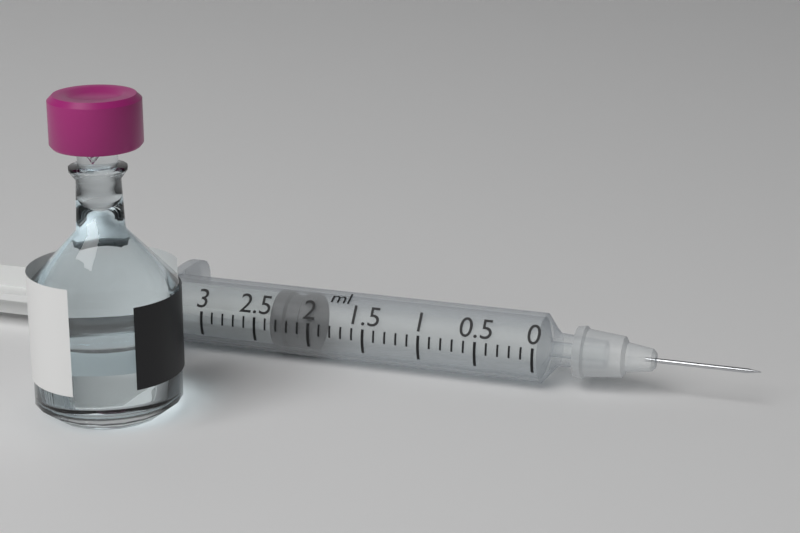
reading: 2.0 ml
